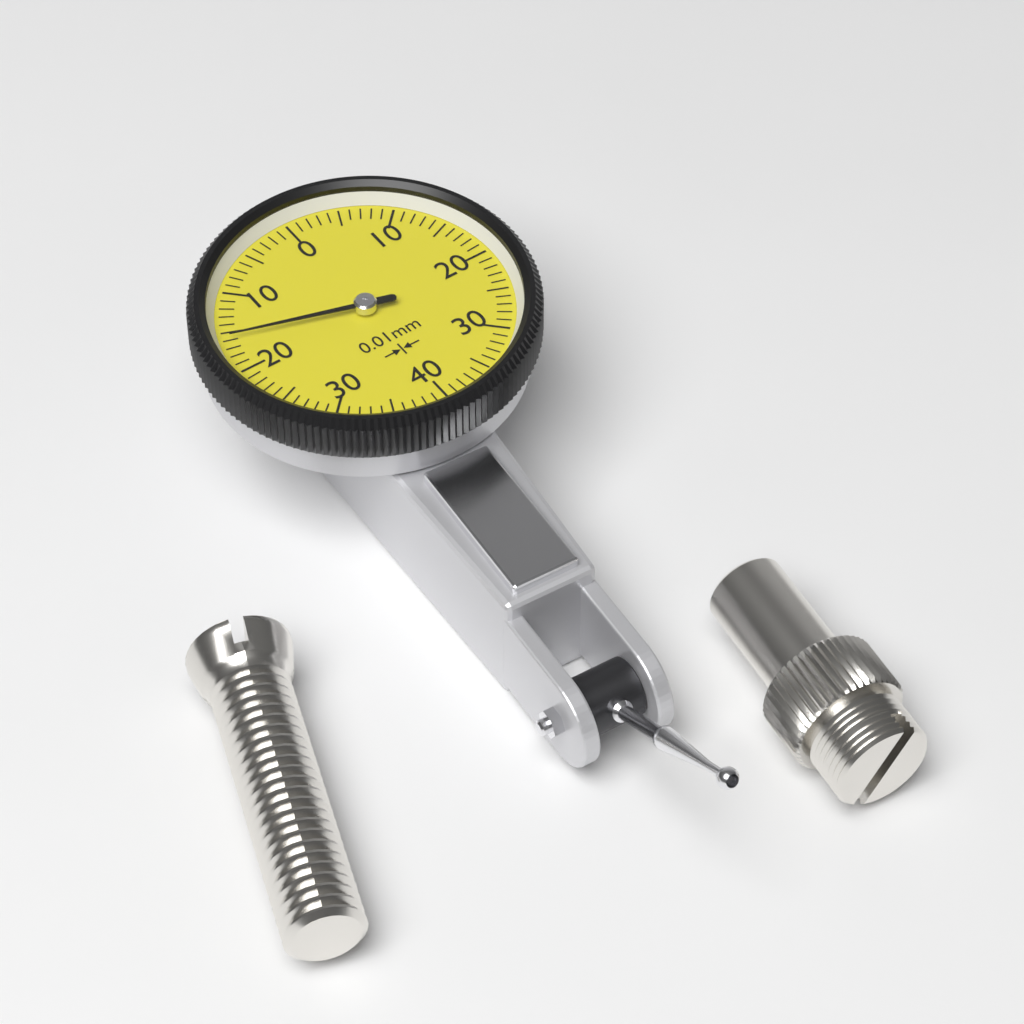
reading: 0.16 mm
